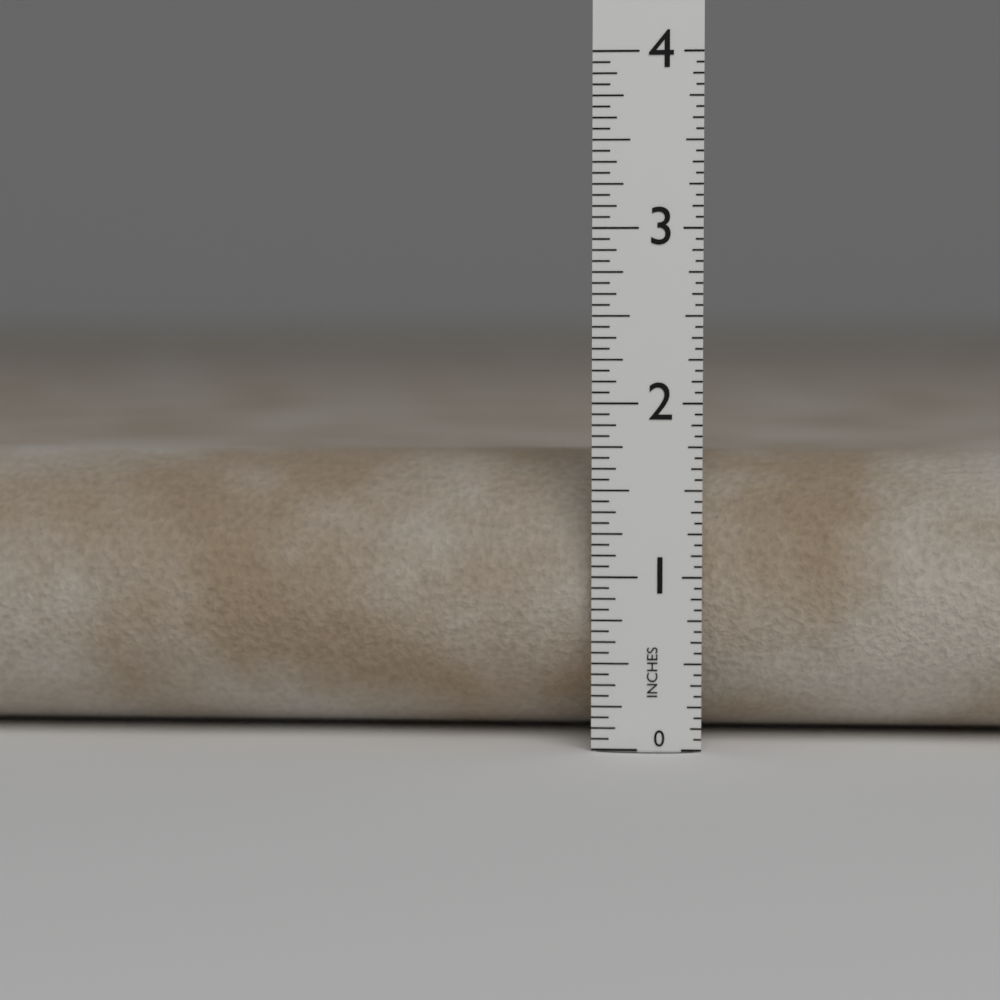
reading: 1.6875 in
